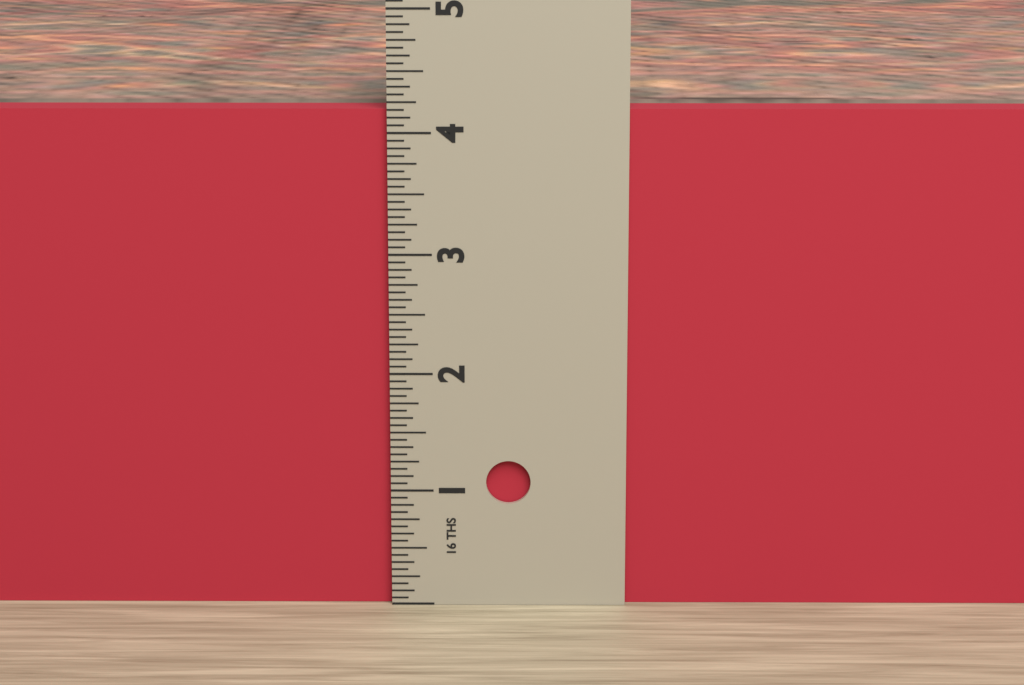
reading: 4.1875 in
